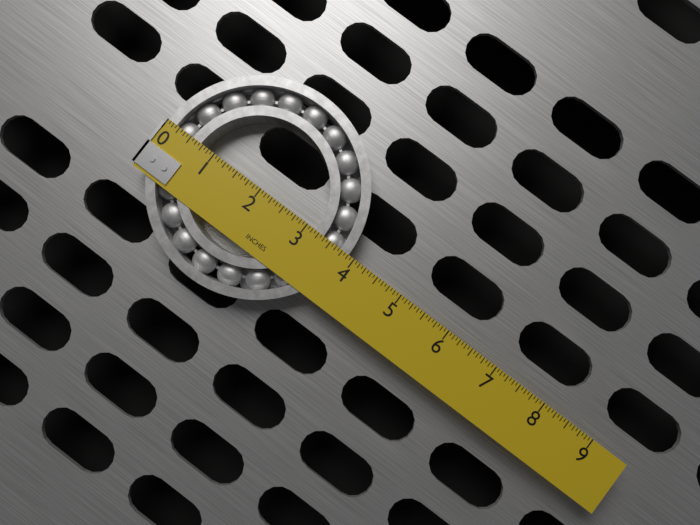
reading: 3.8750 in
